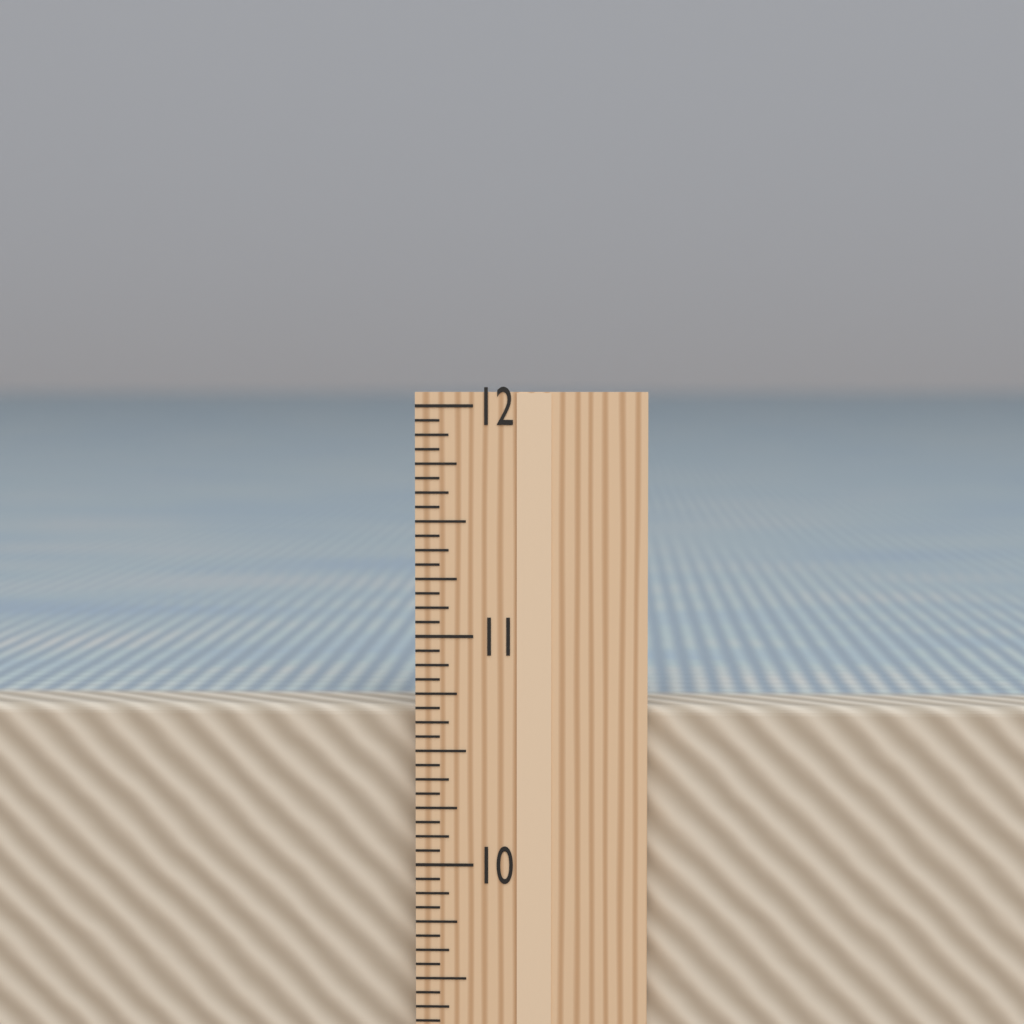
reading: 10.6875 in
